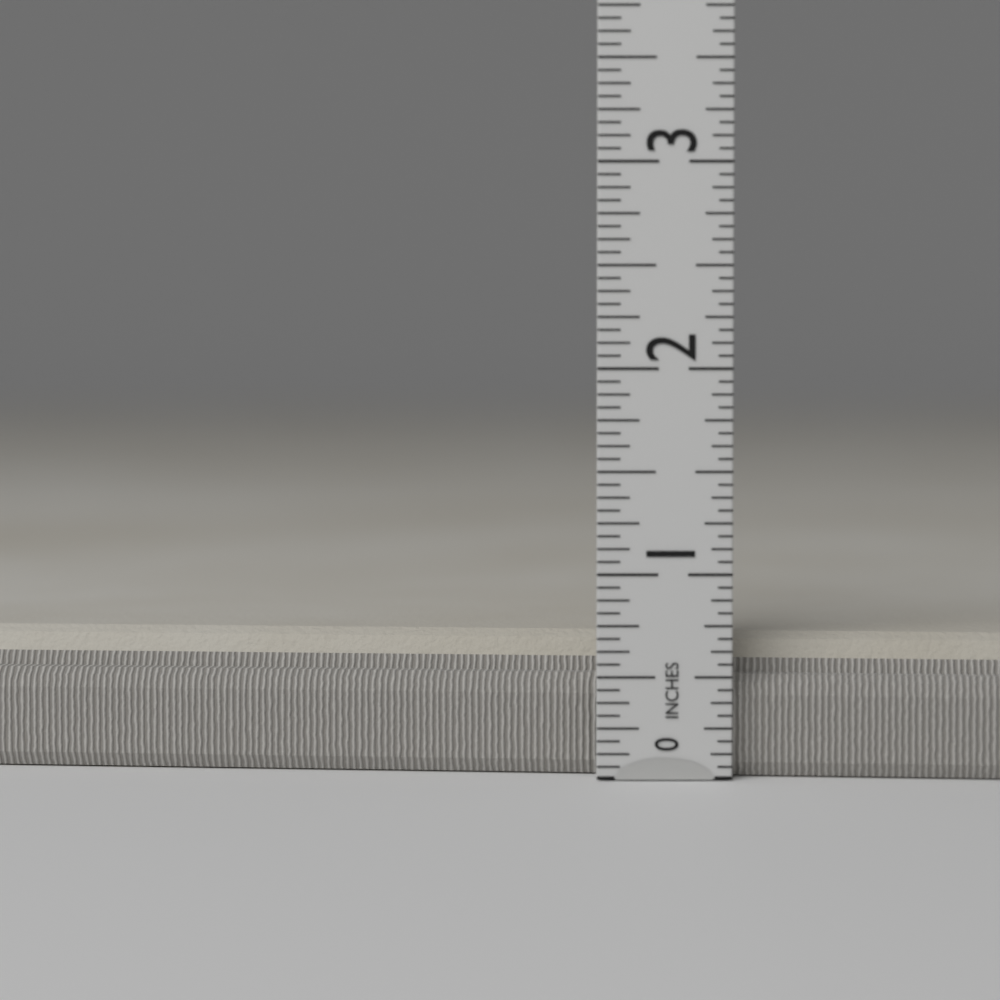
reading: 0.6875 in
